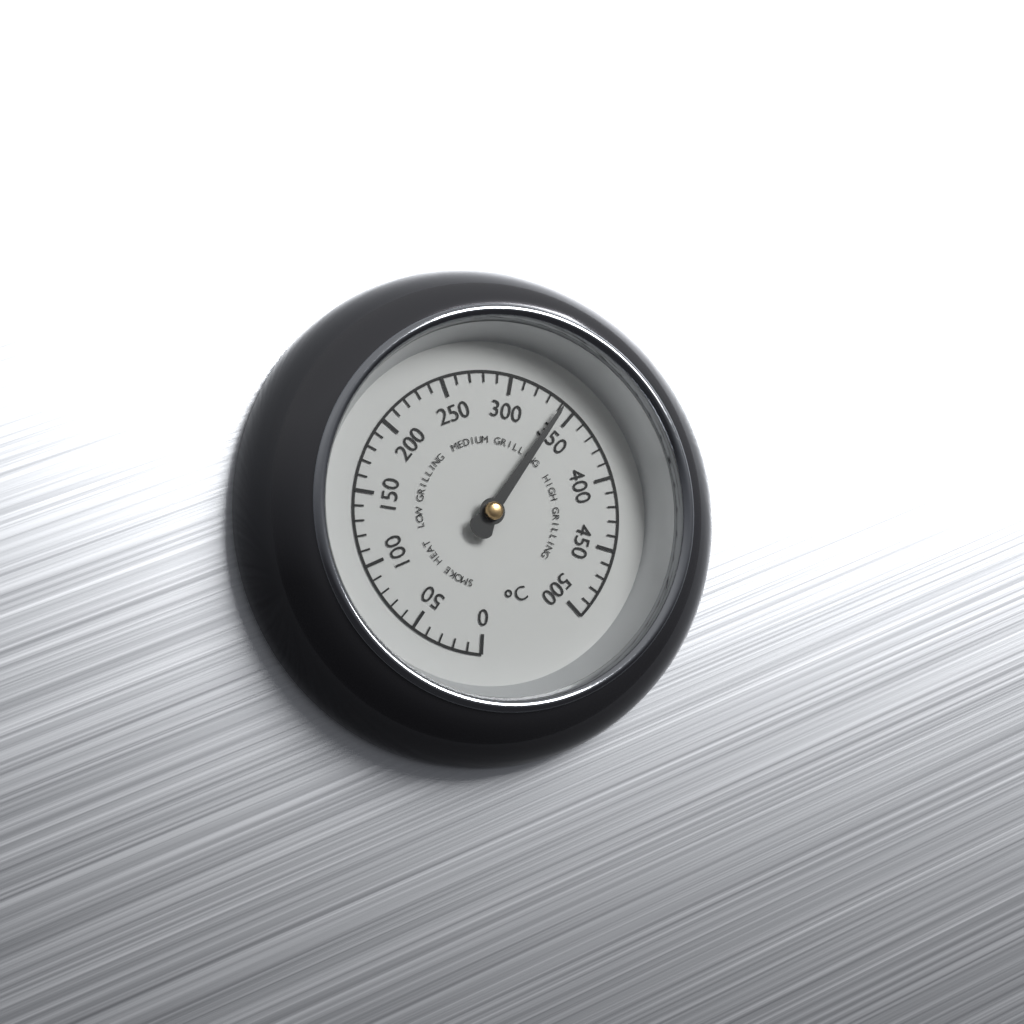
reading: 340 °C
